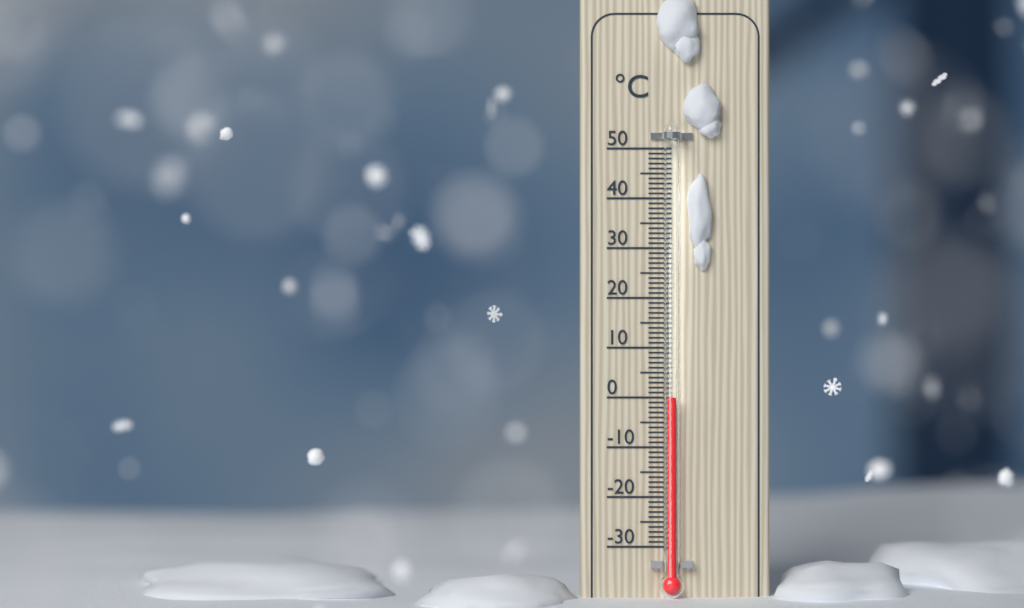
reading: 0 °C
